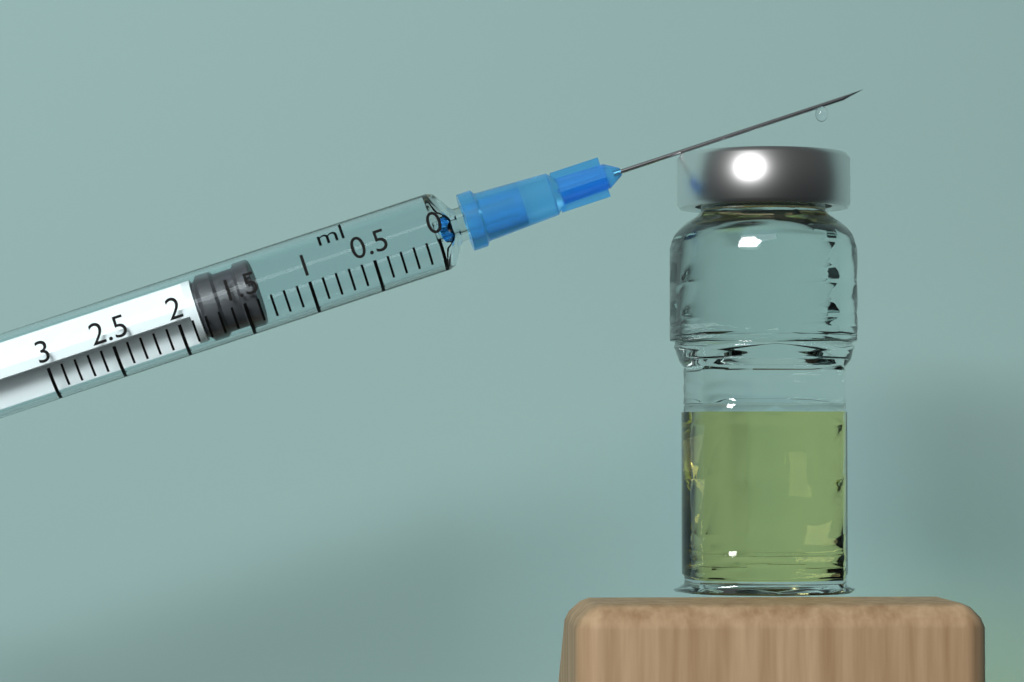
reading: 1.4 ml
